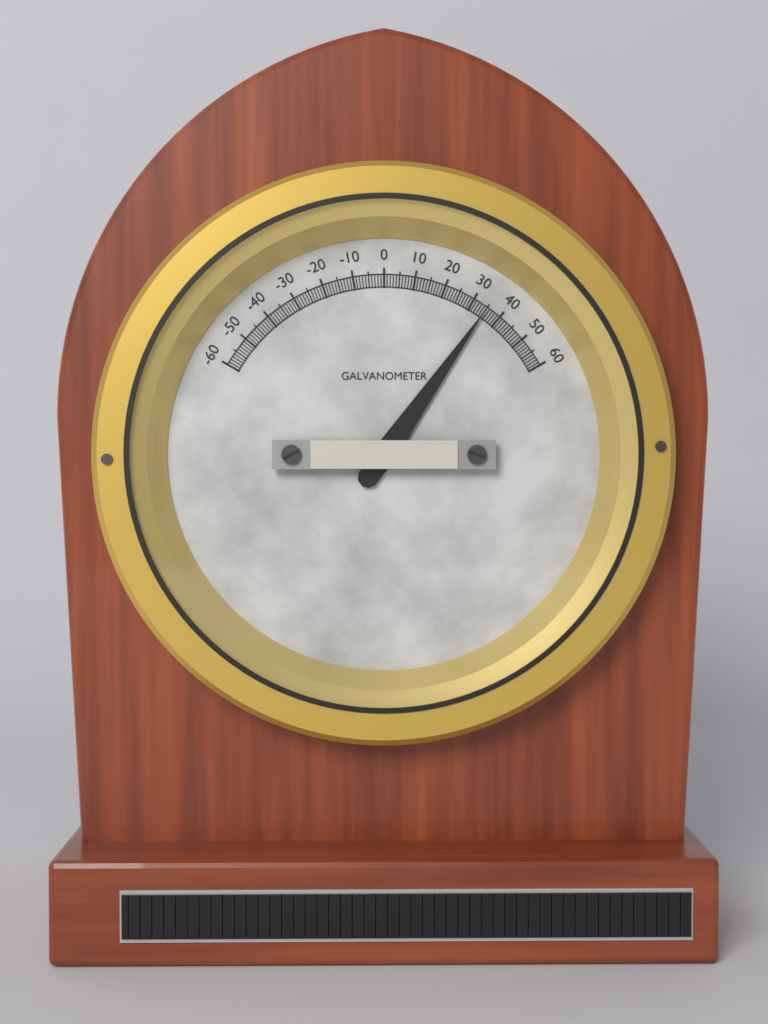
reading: 35 (no unit)
